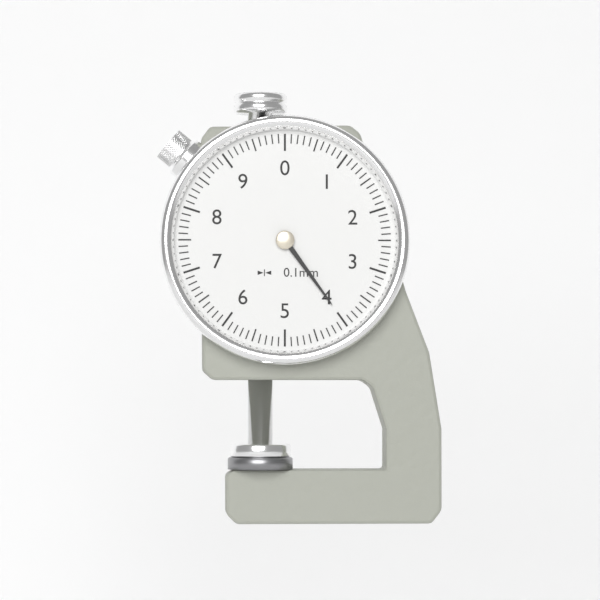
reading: 4.0 mm
